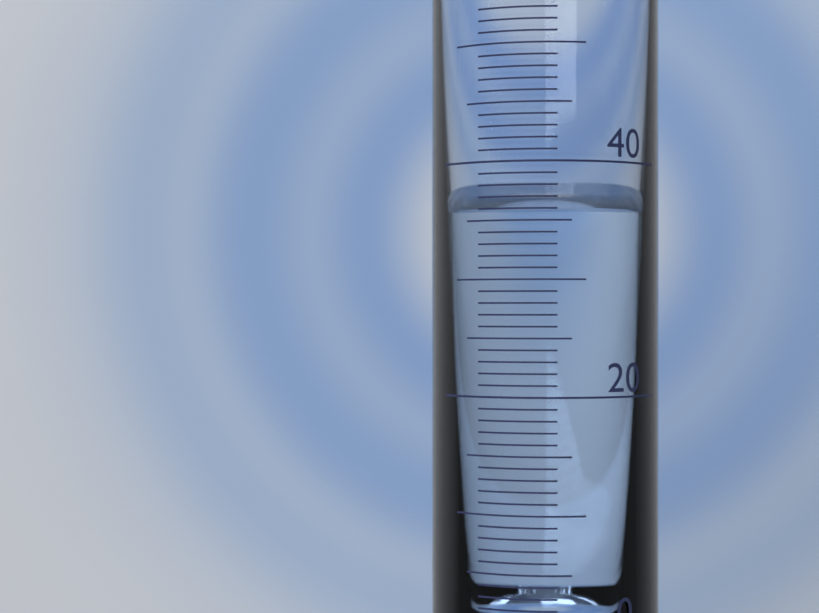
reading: 36 (no unit)
